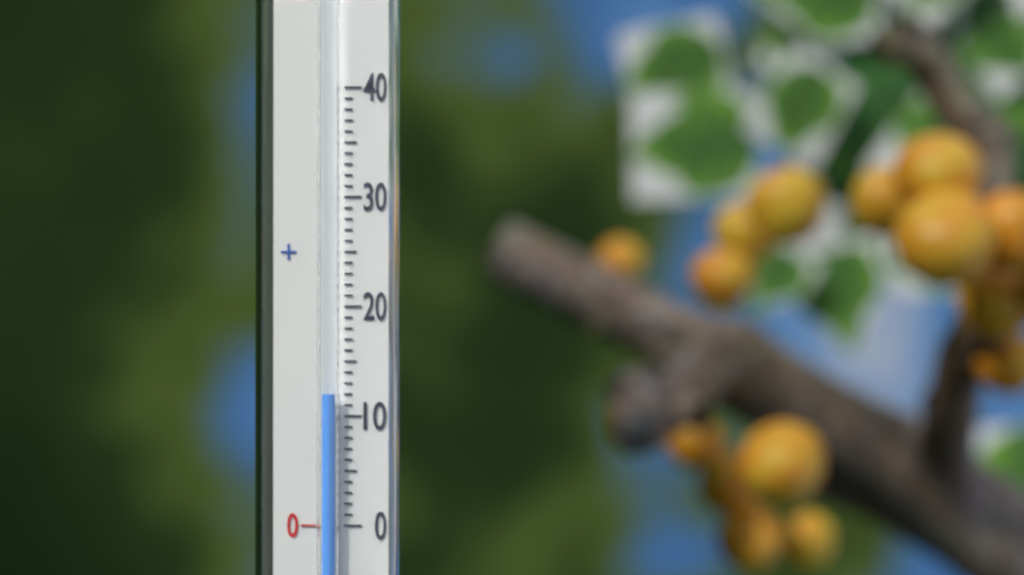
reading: 12 (no unit)
